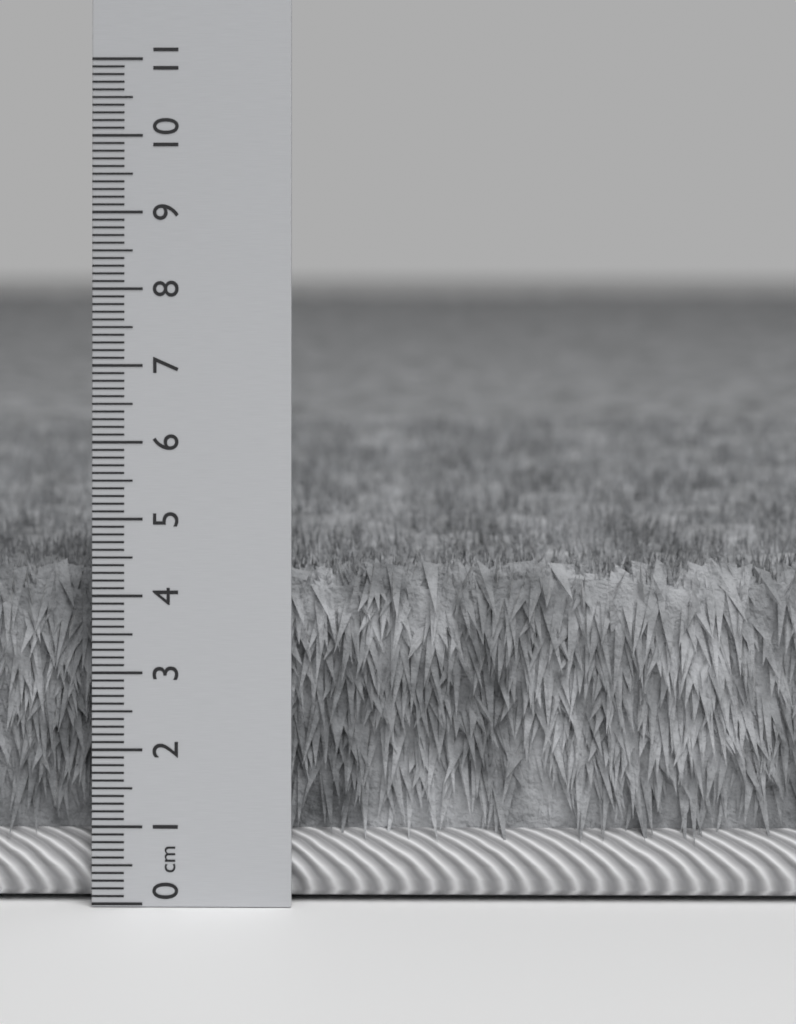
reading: 4.5 cm
